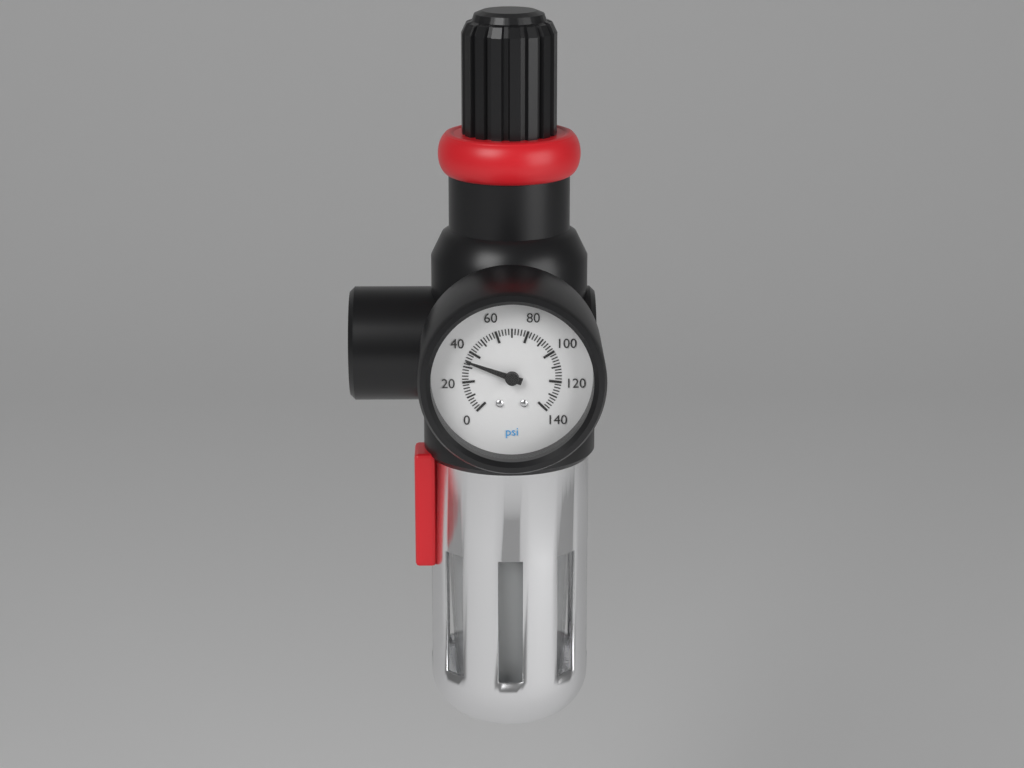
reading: 34 psi
